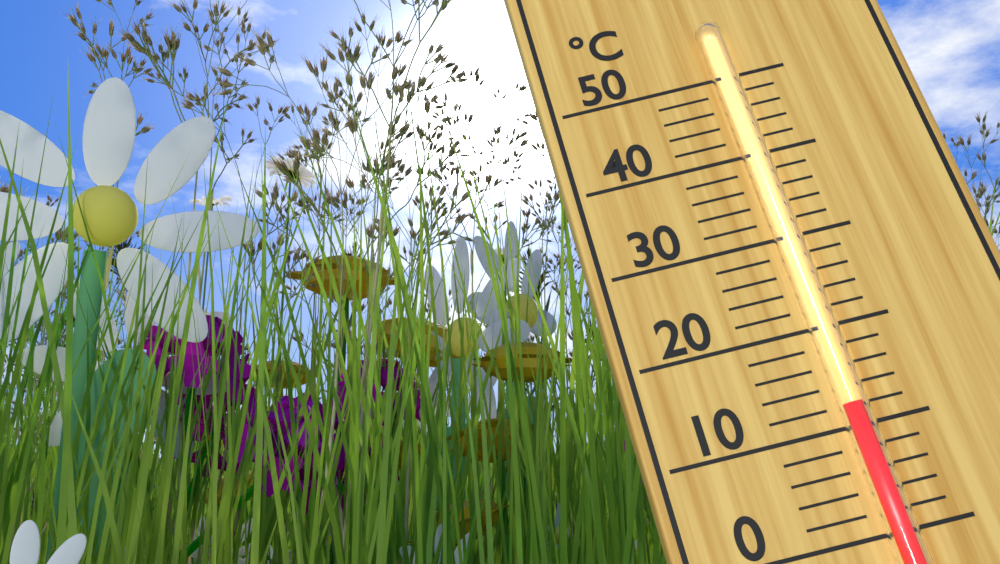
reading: 12 °C
